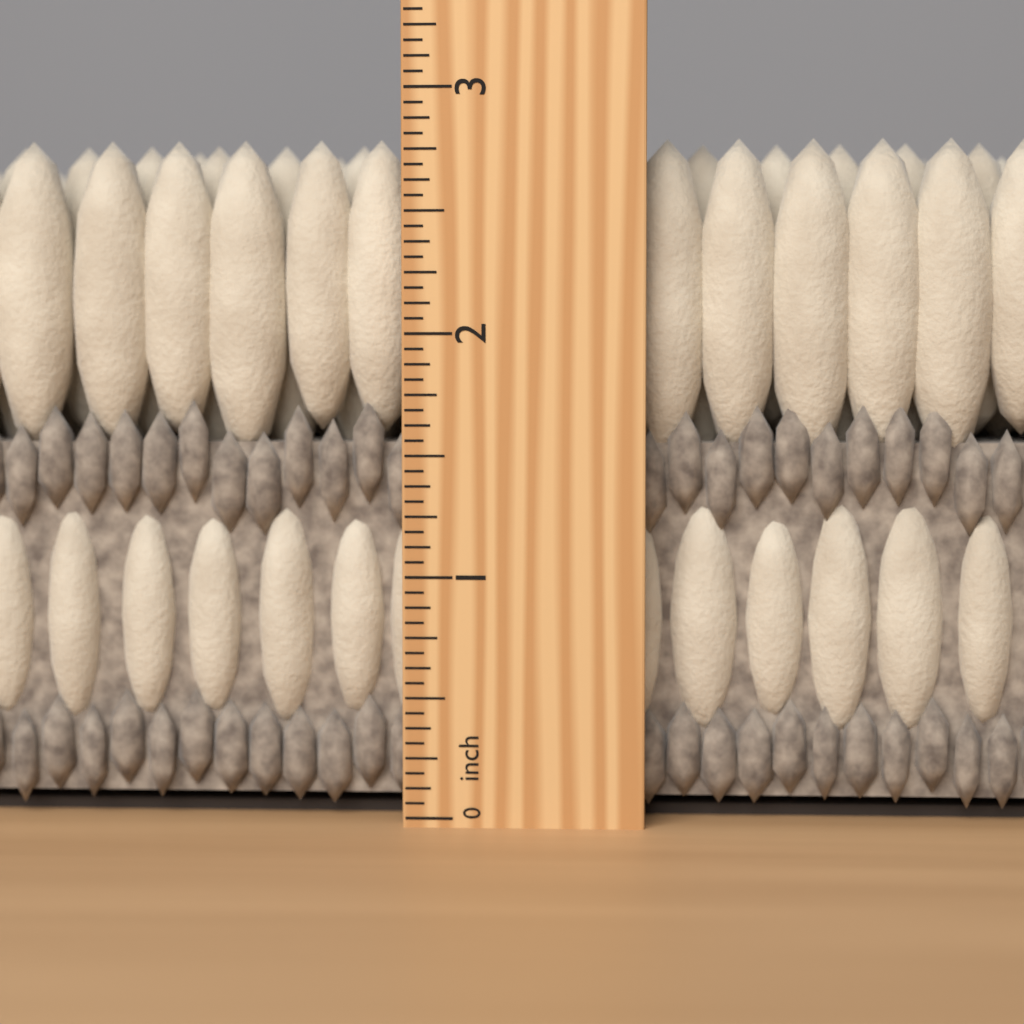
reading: 2.8125 inch
